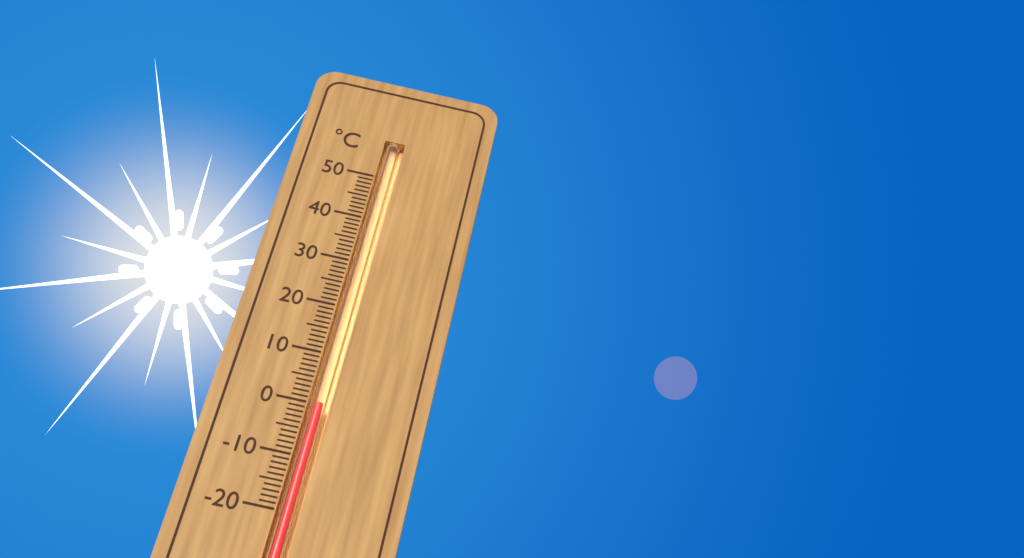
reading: 0 °C
